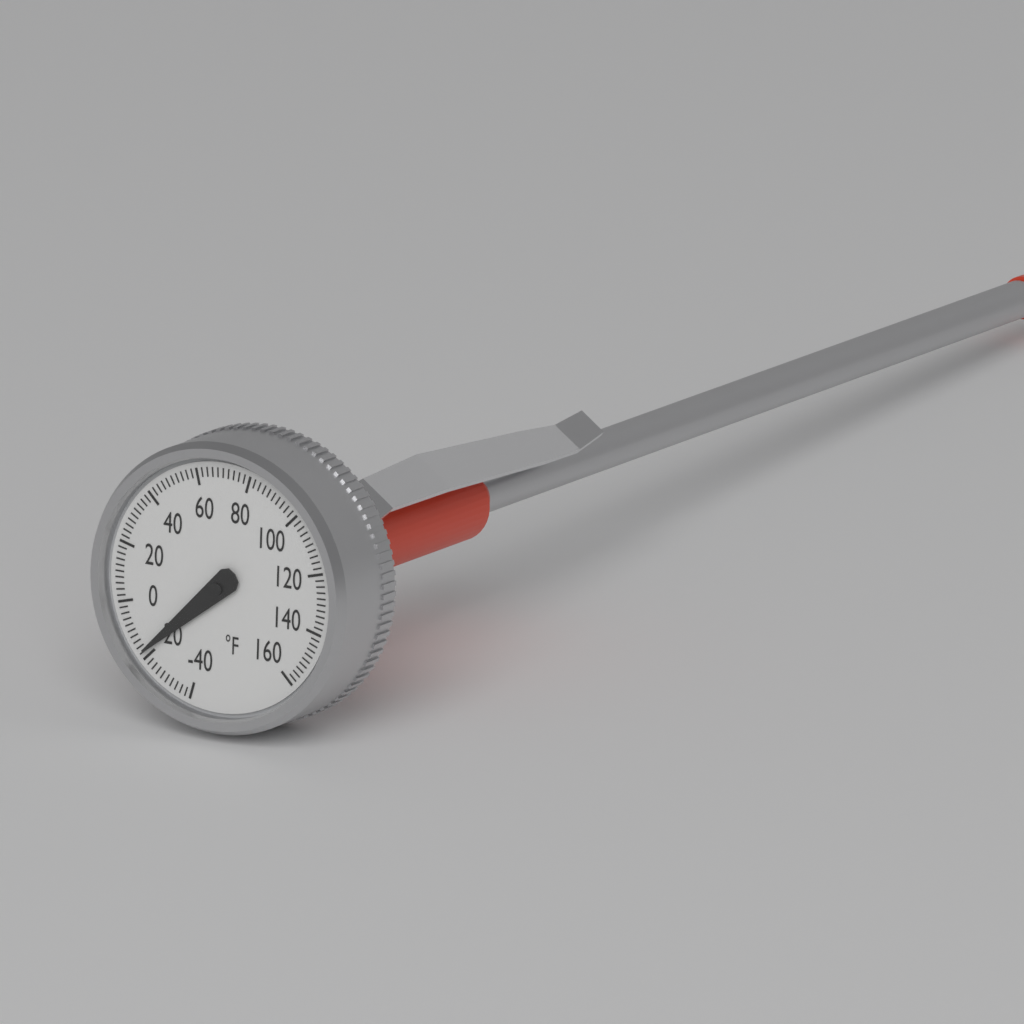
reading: -18 °F
